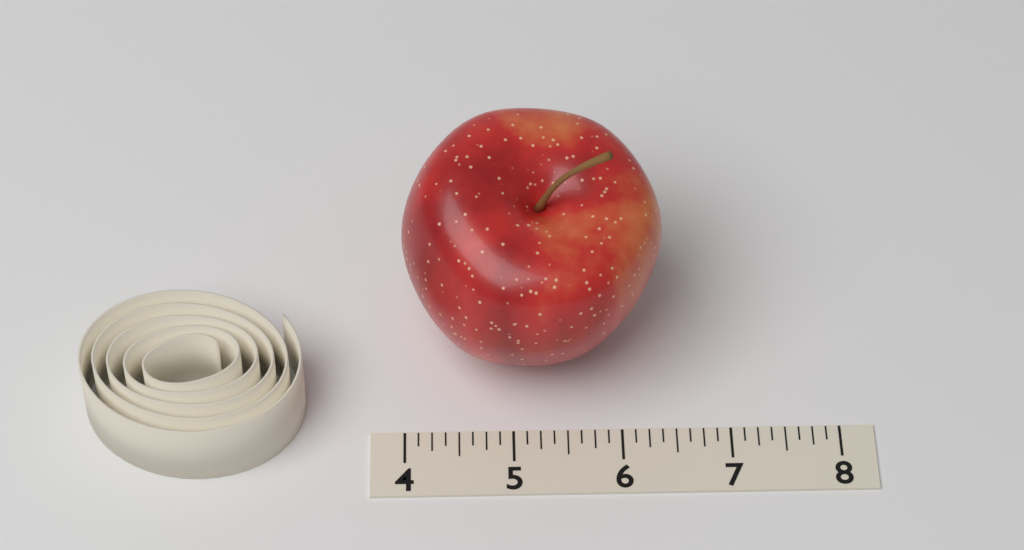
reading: 6.375 (no unit)
